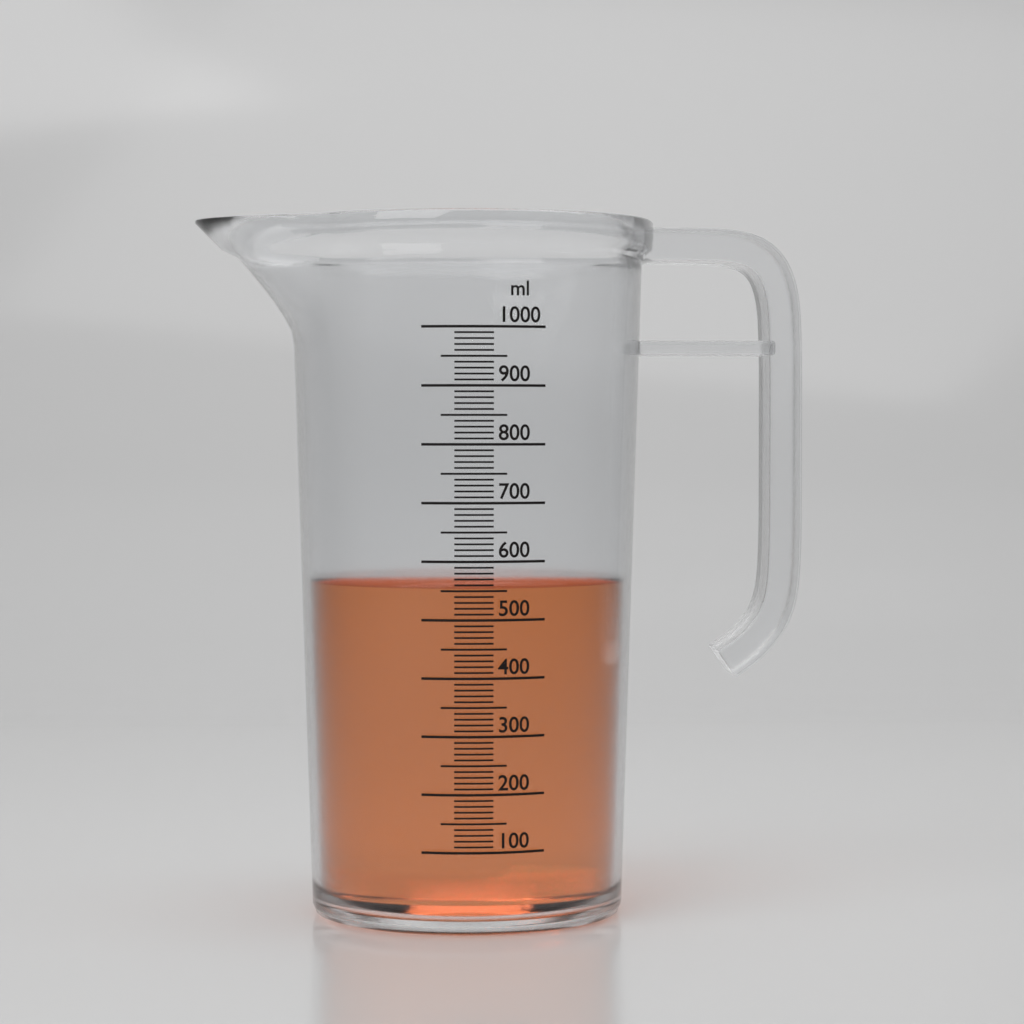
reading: 560 ml
